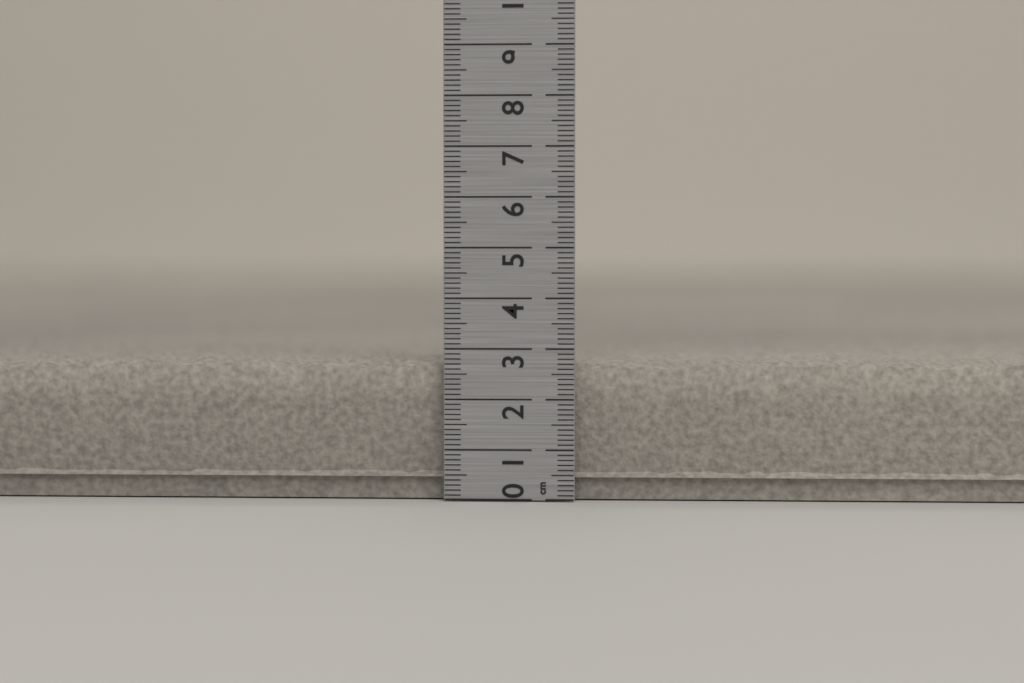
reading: 2.8 cm
